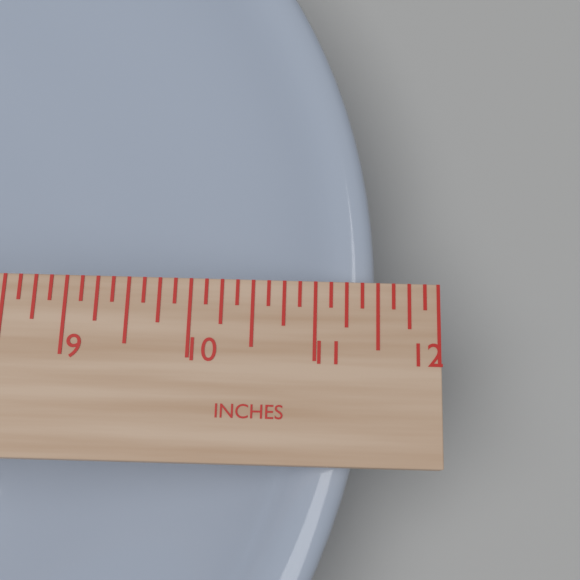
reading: 11.500 in
